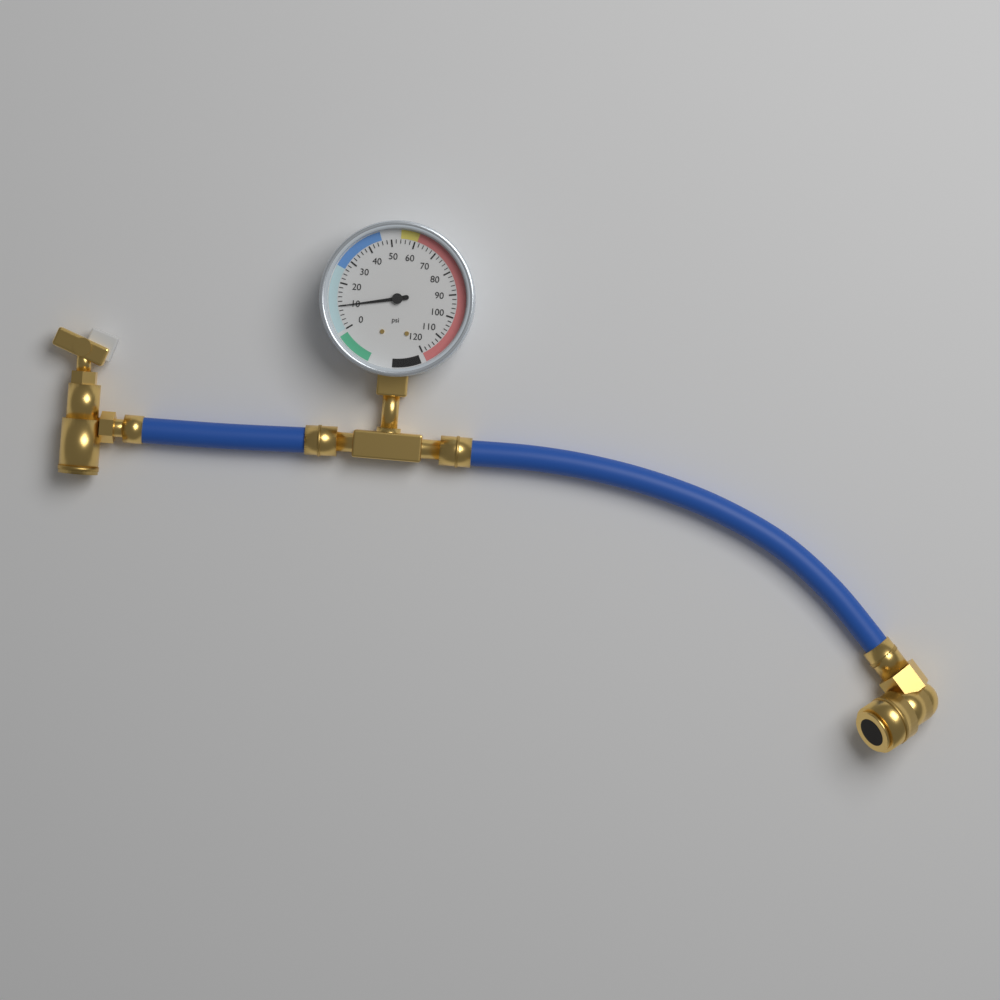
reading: 10 psi
